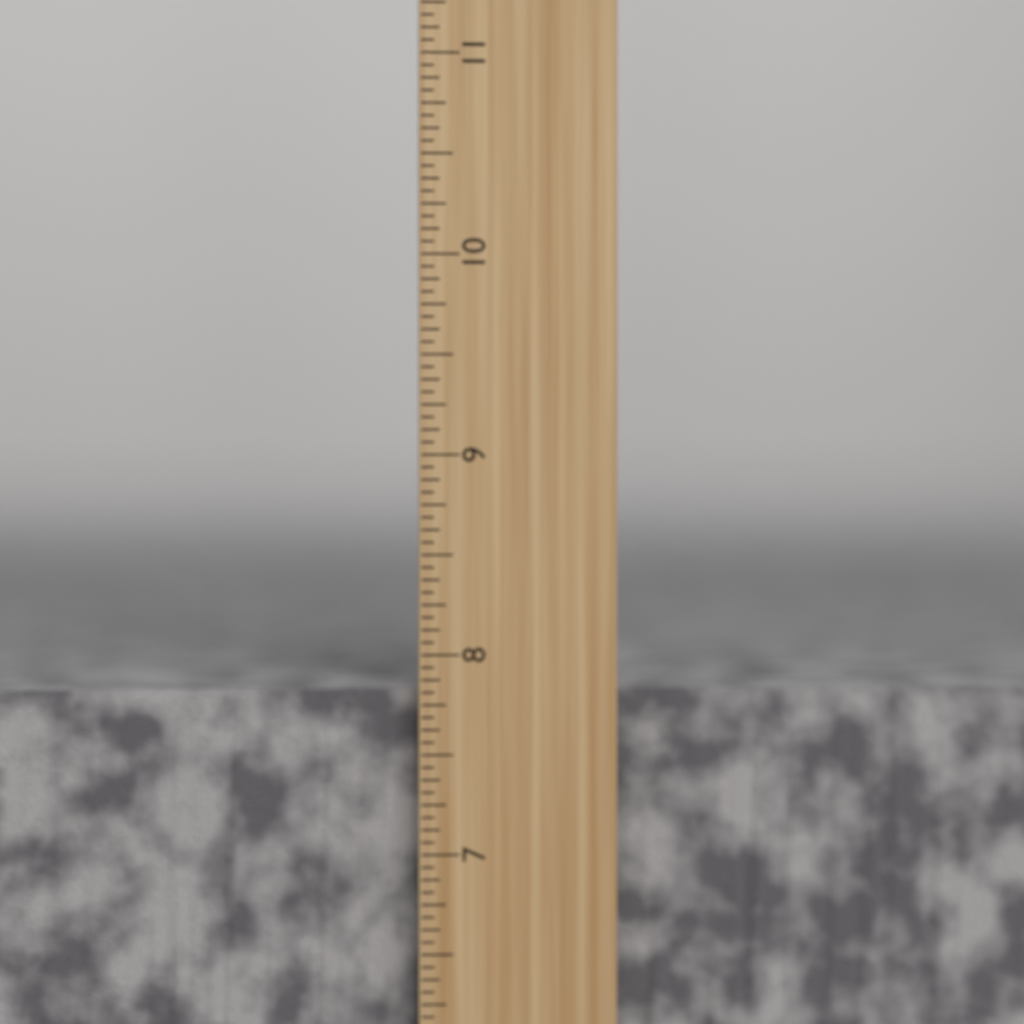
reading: 7.8125 inch
